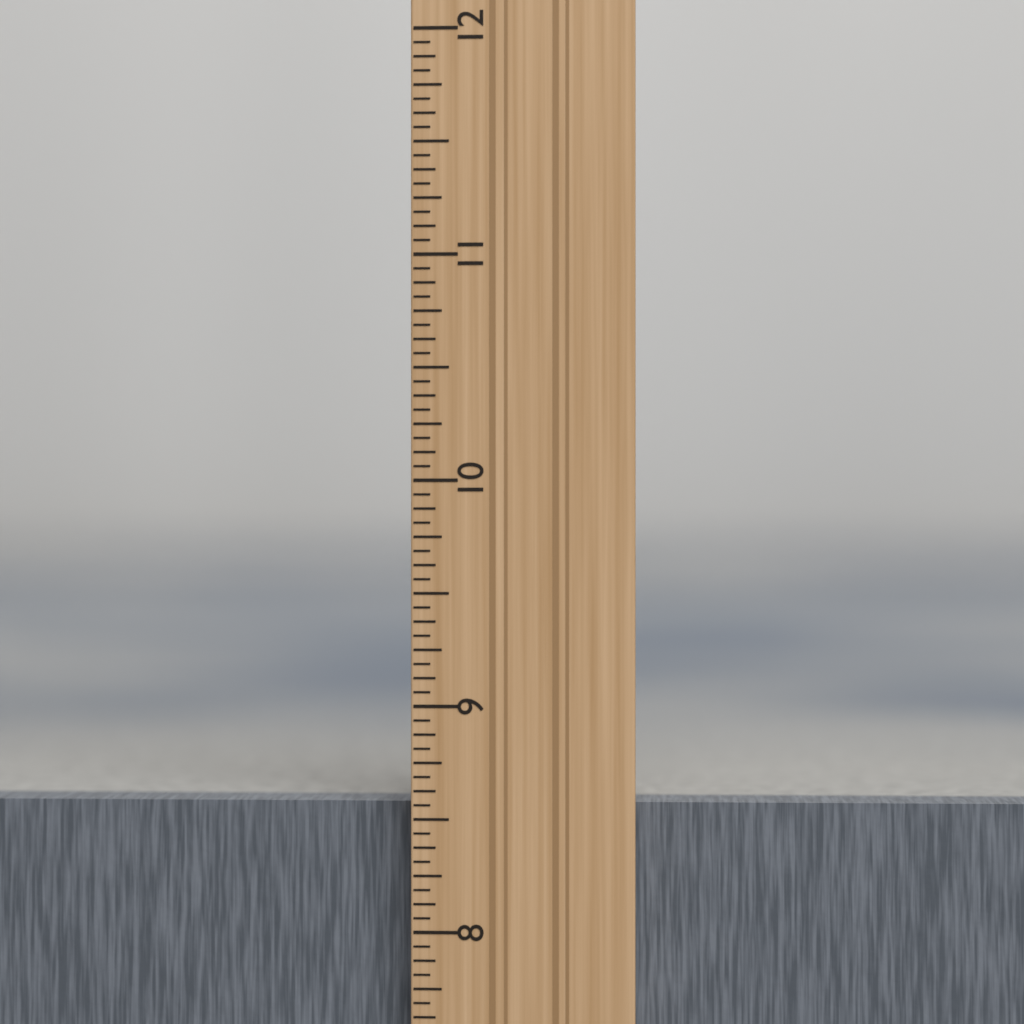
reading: 8.5625 in
